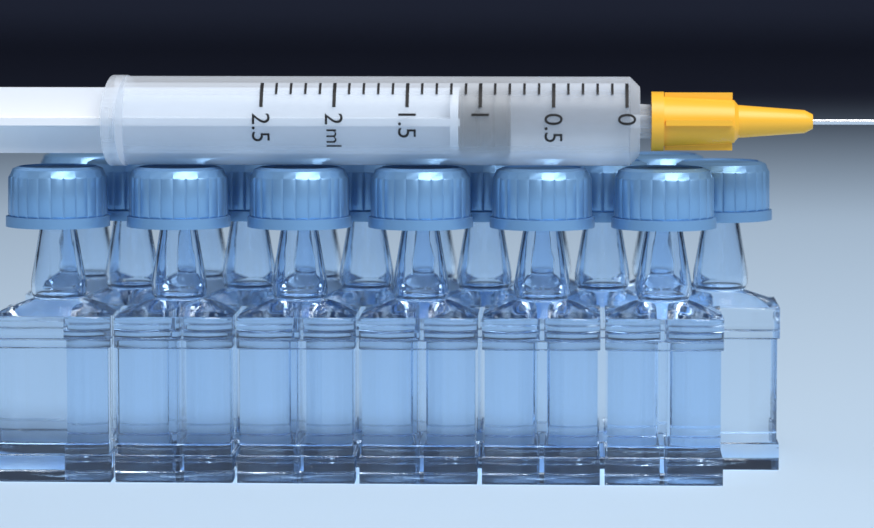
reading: 0.8 ml
